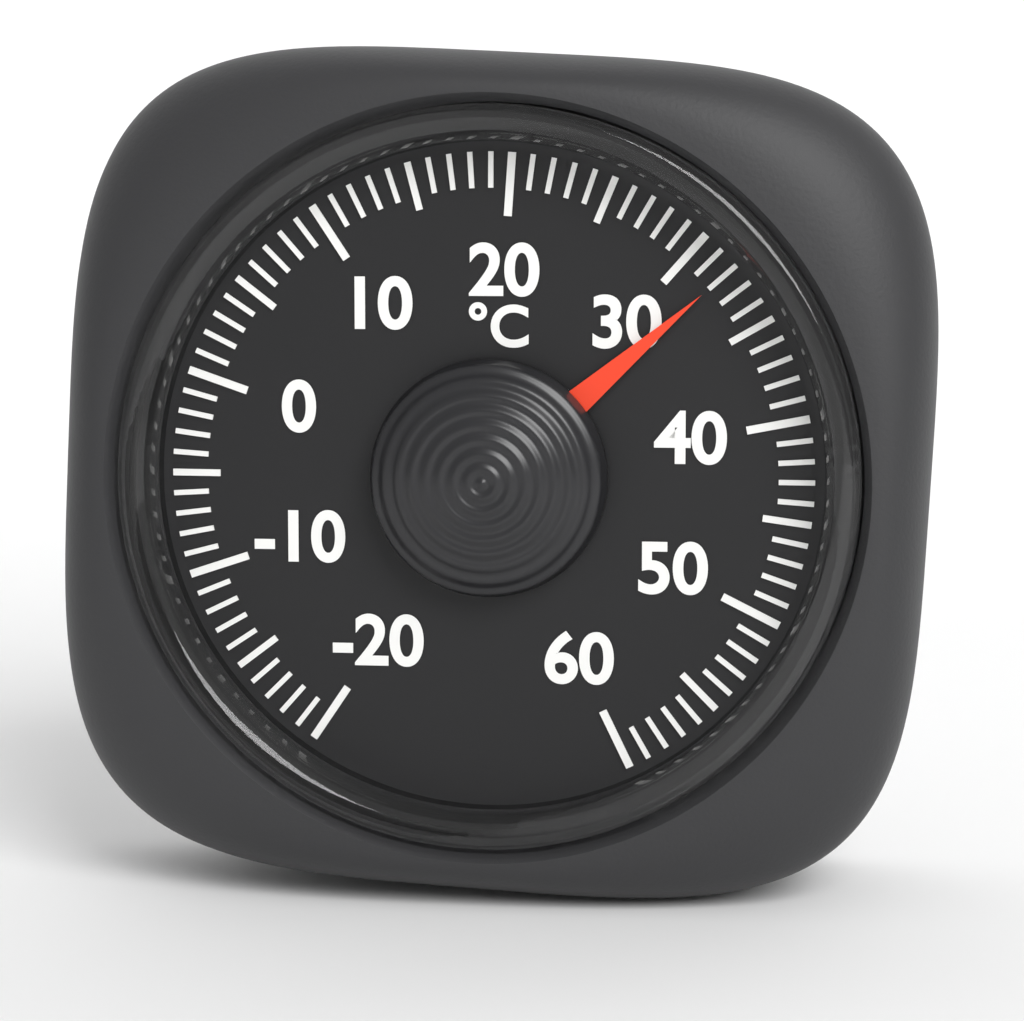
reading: 32 °C
